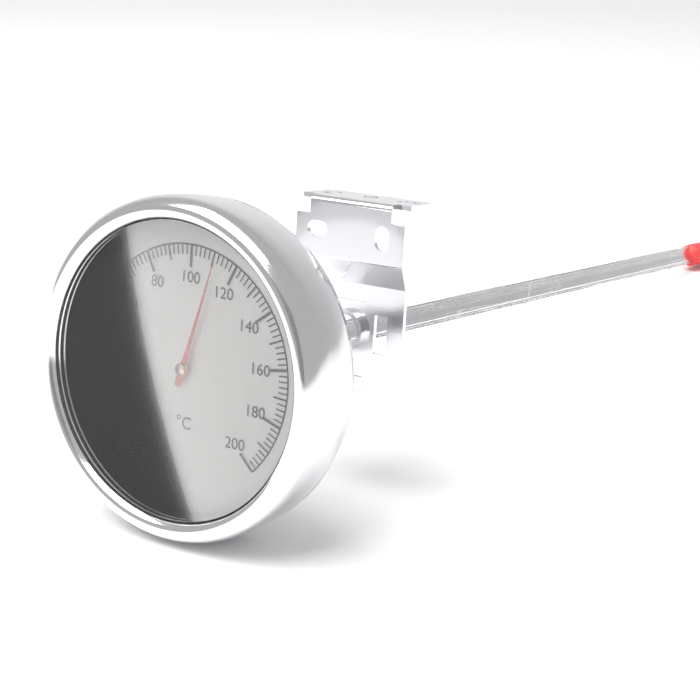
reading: 112 °C
